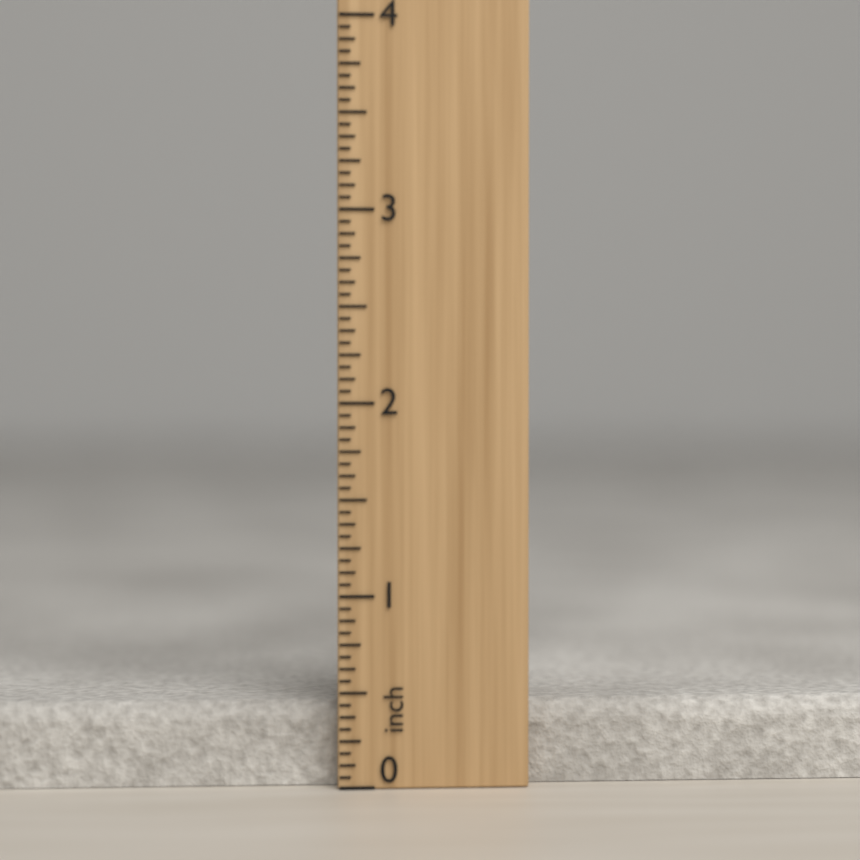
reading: 0.4375 inch
